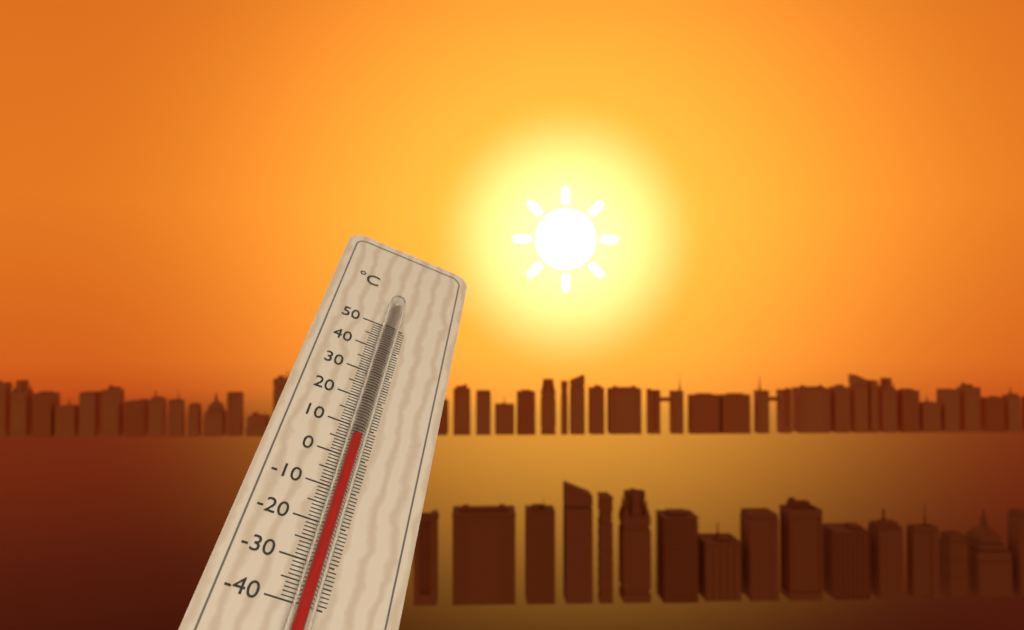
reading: 4 °C
